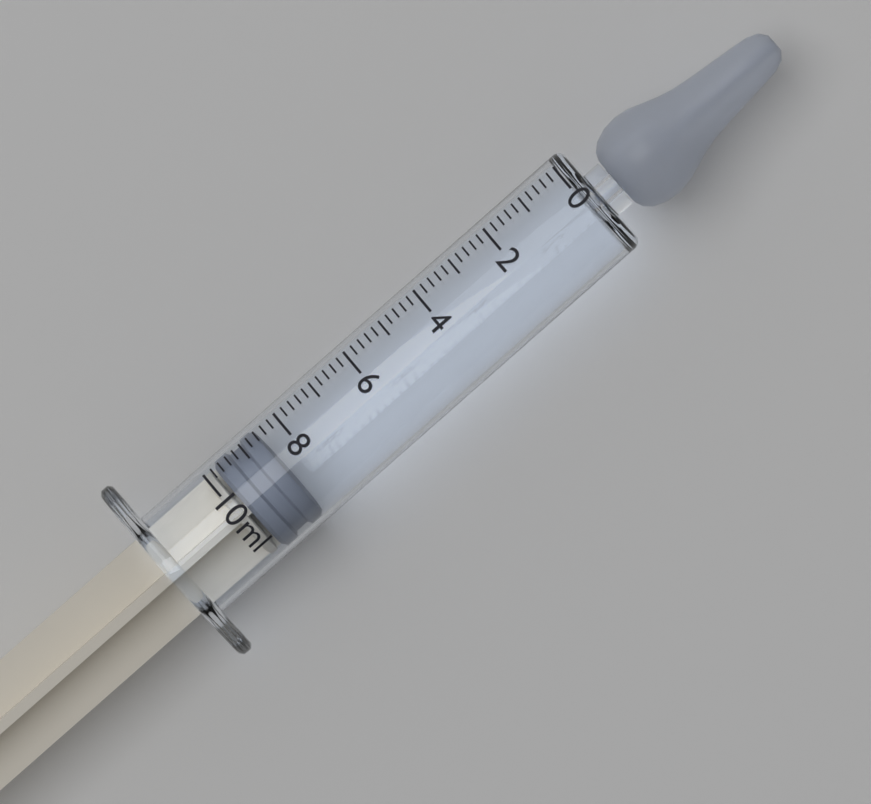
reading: 8.6 ml
